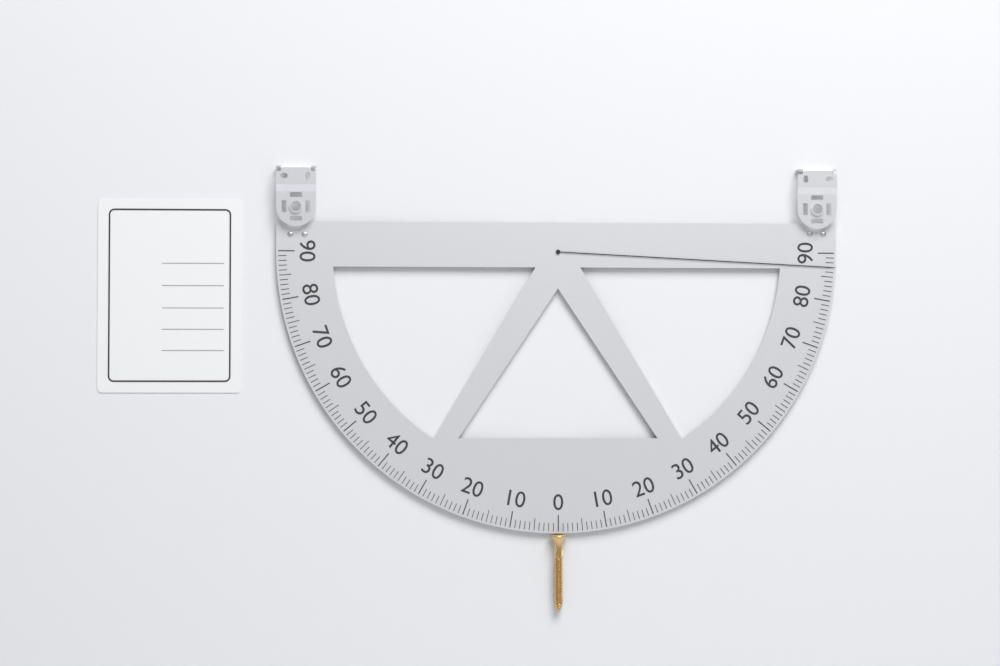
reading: 87 (no unit)
